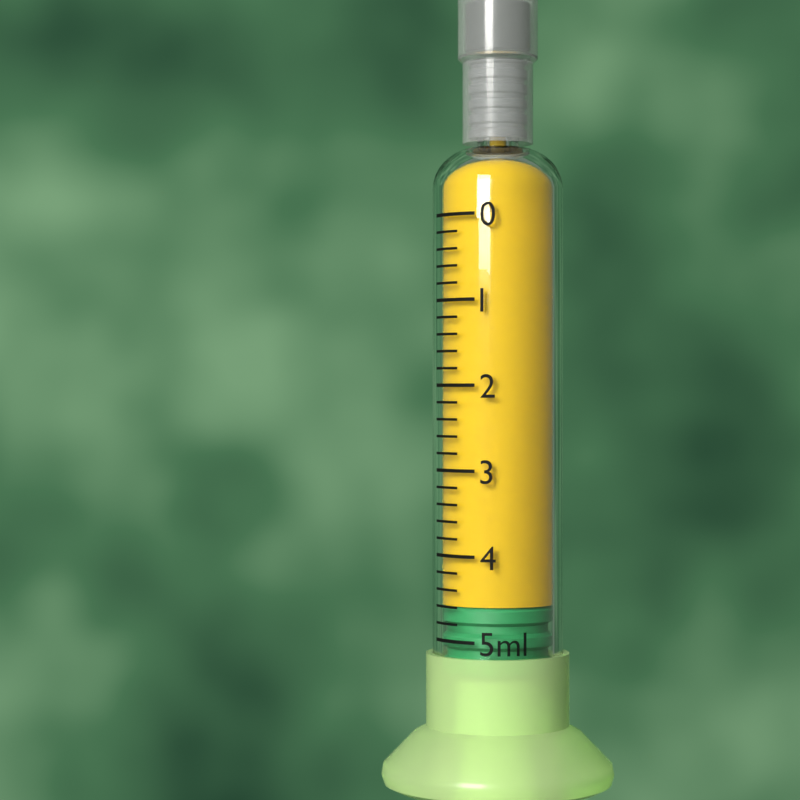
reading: 4.6 ml
